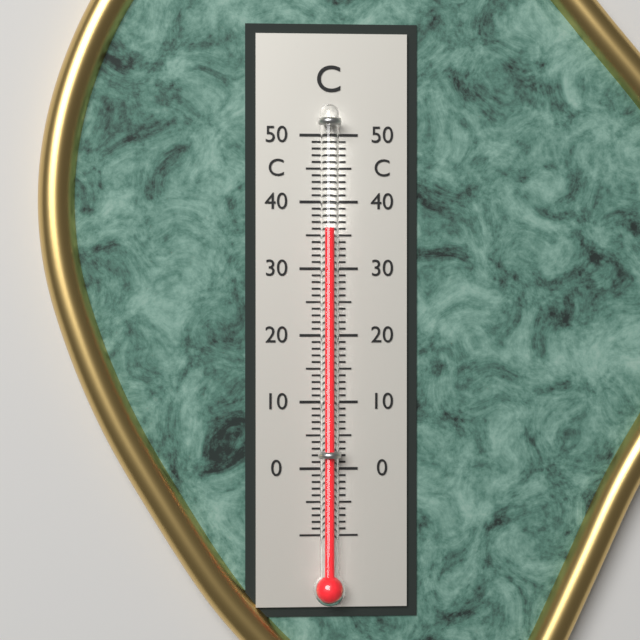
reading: 36 °C
